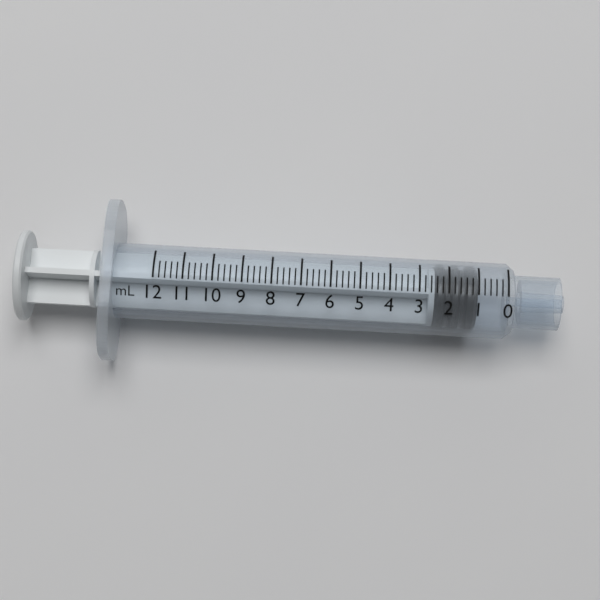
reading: 1.0 mL
